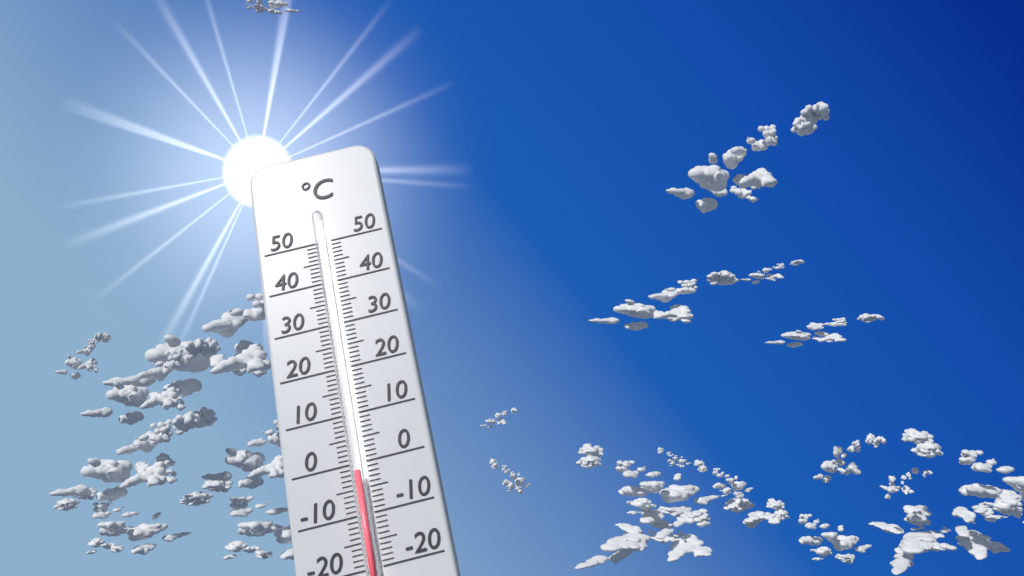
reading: -2 °C
